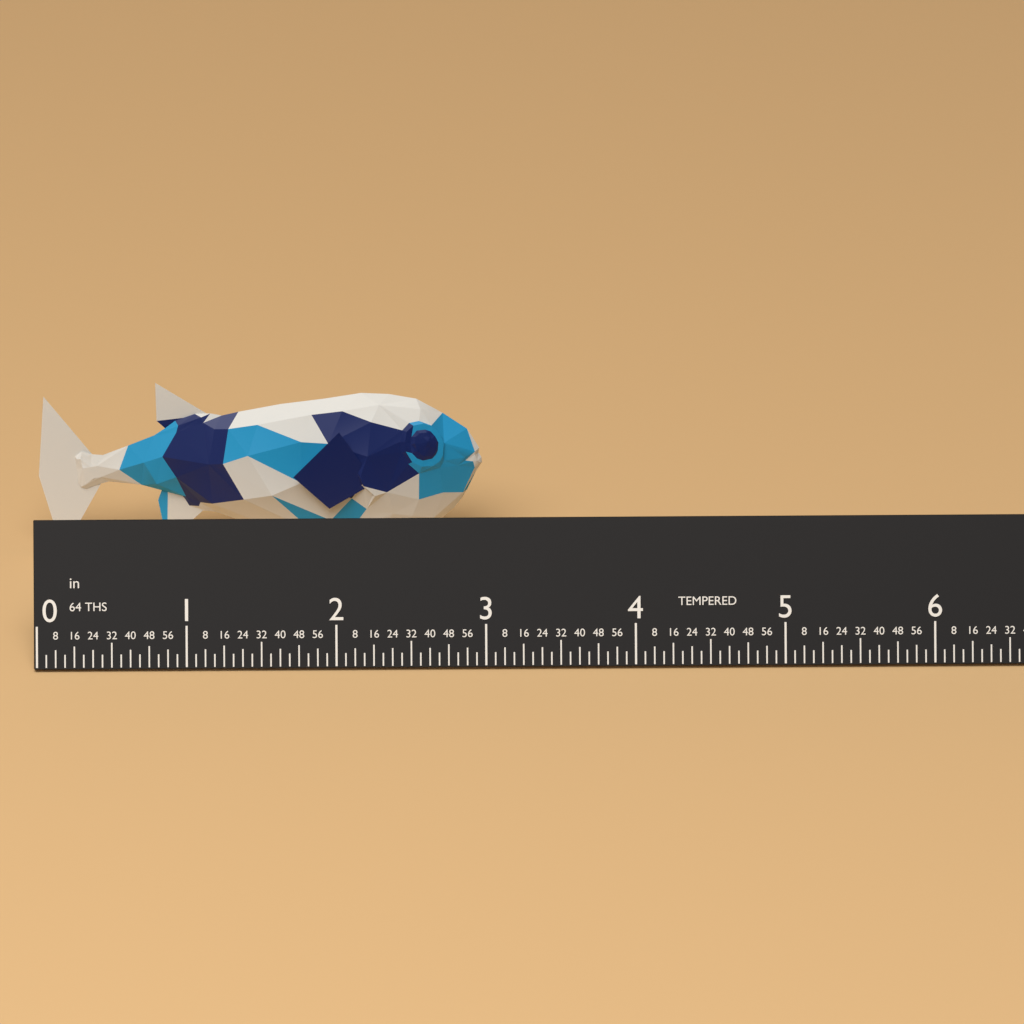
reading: 3.0000 in
